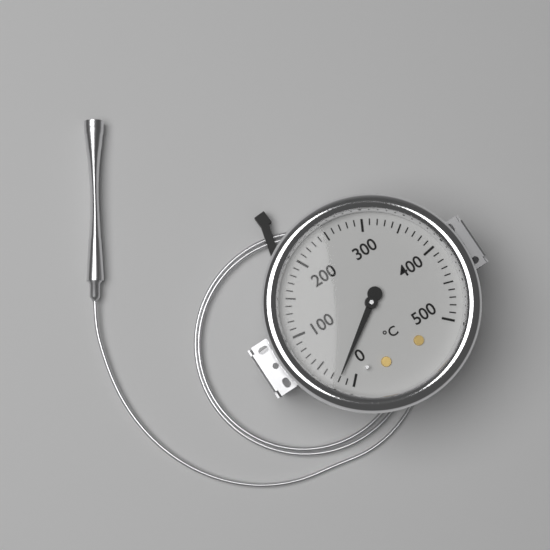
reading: 20 °C
